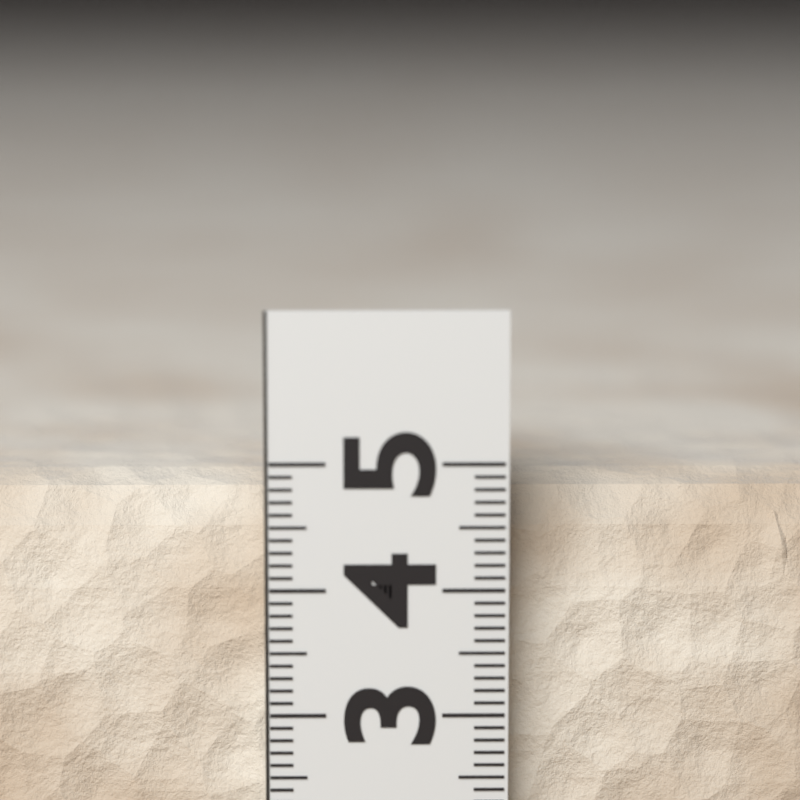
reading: 4.8 (no unit)
